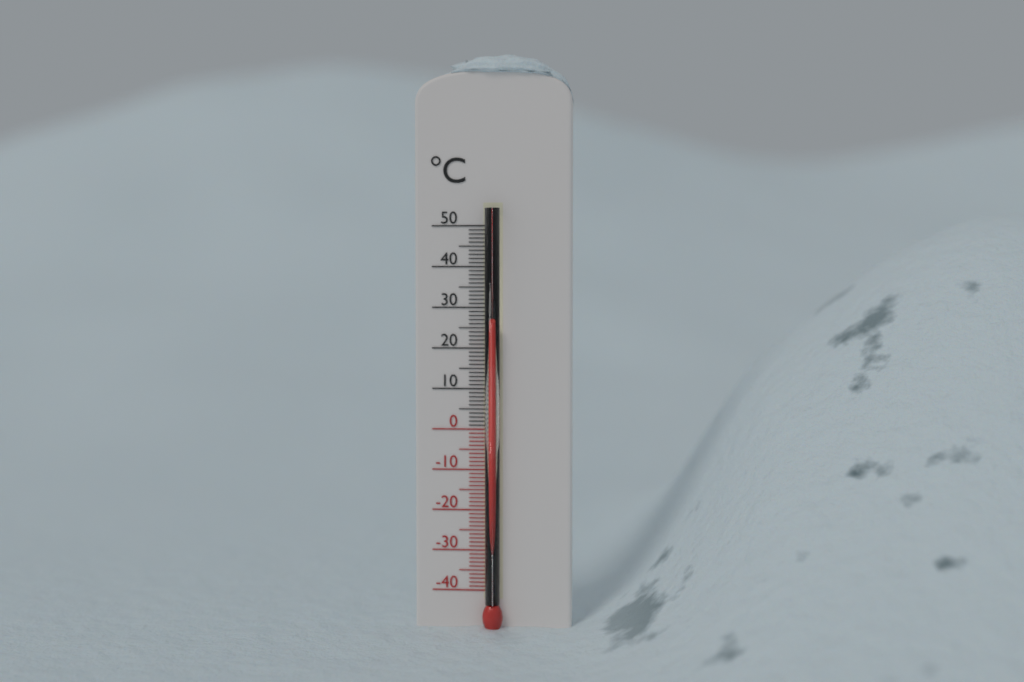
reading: 26 °C
